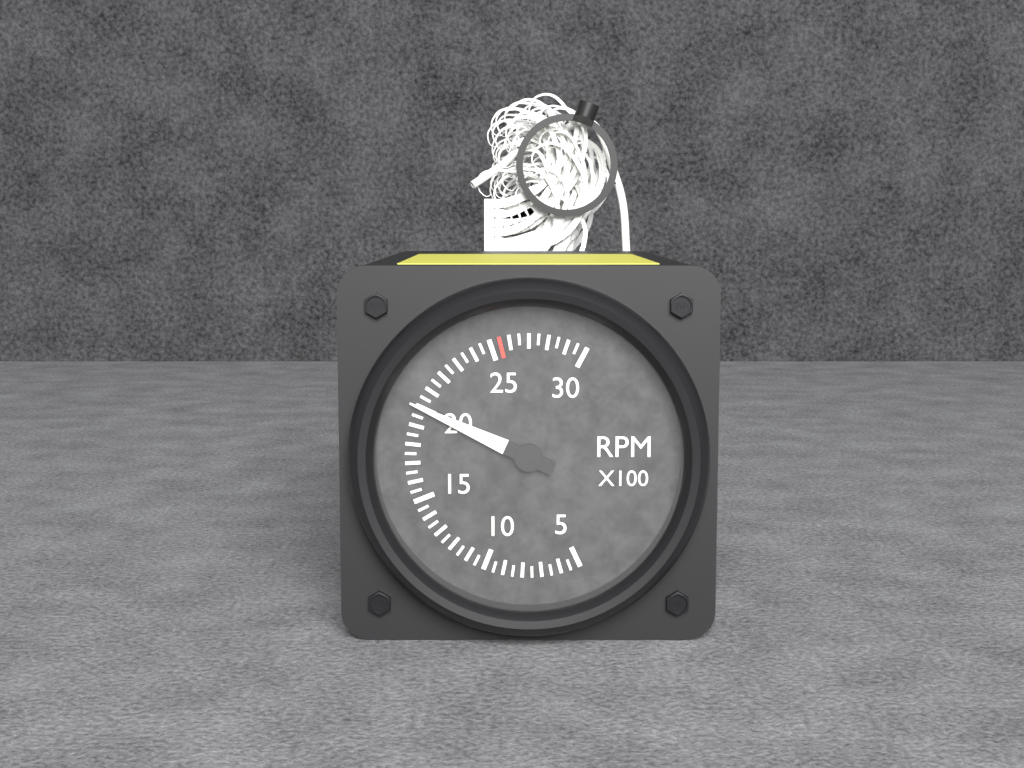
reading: 2000 RPM
